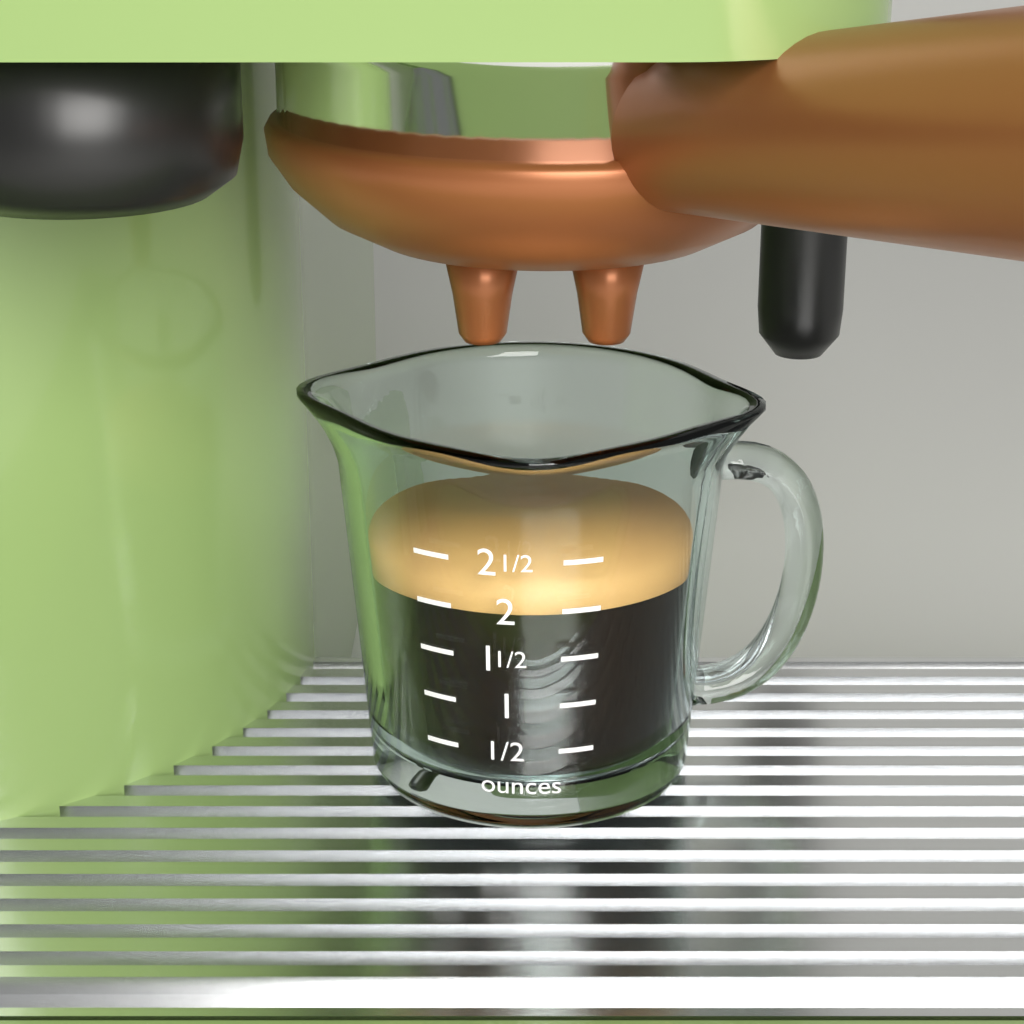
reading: 2.25 ounces
